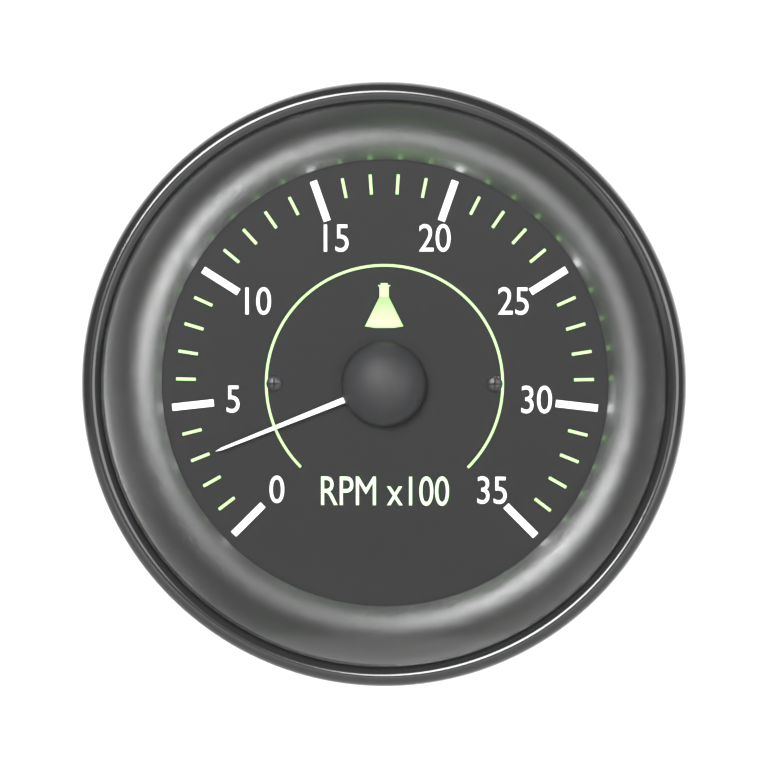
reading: 3 RPM x100
